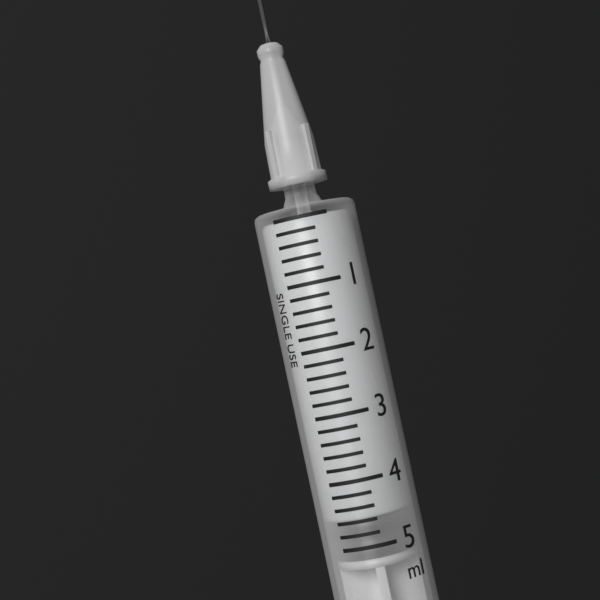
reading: 4.6 ml
